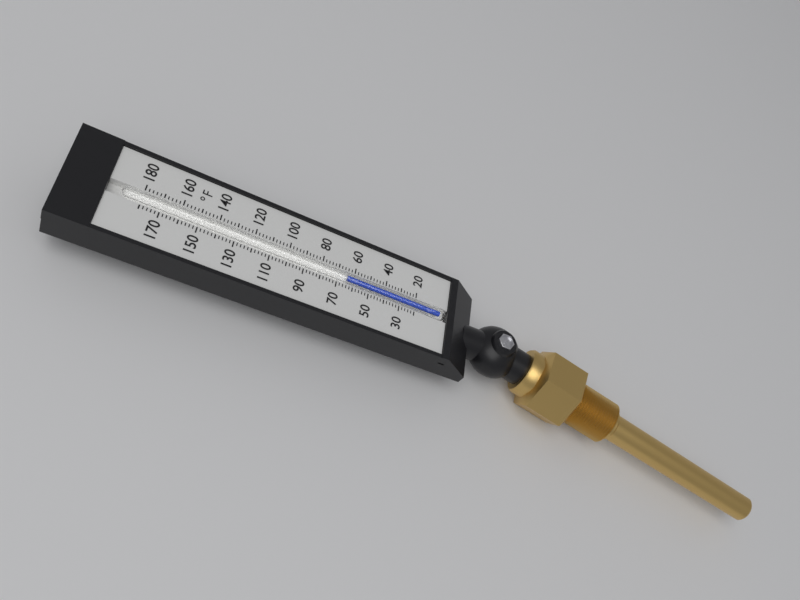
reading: 64 °F
